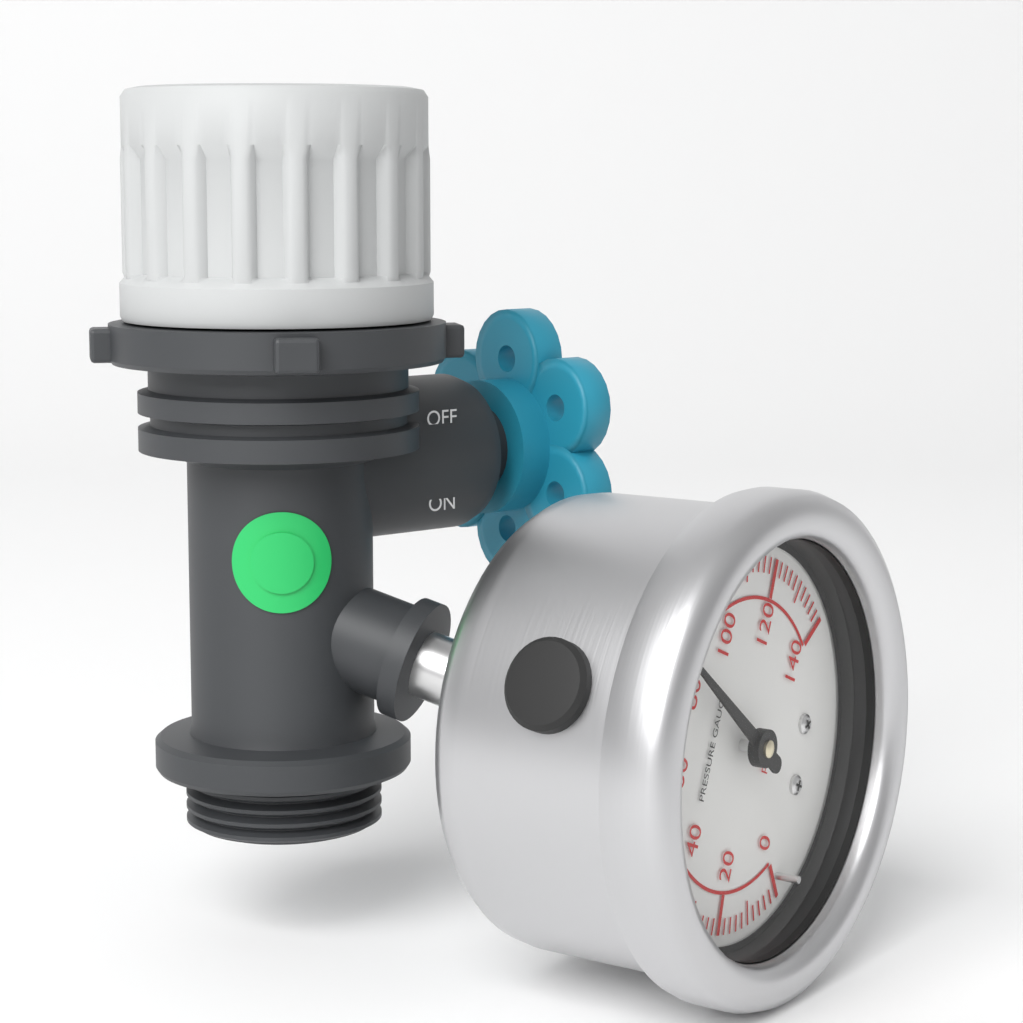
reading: 82 psi
